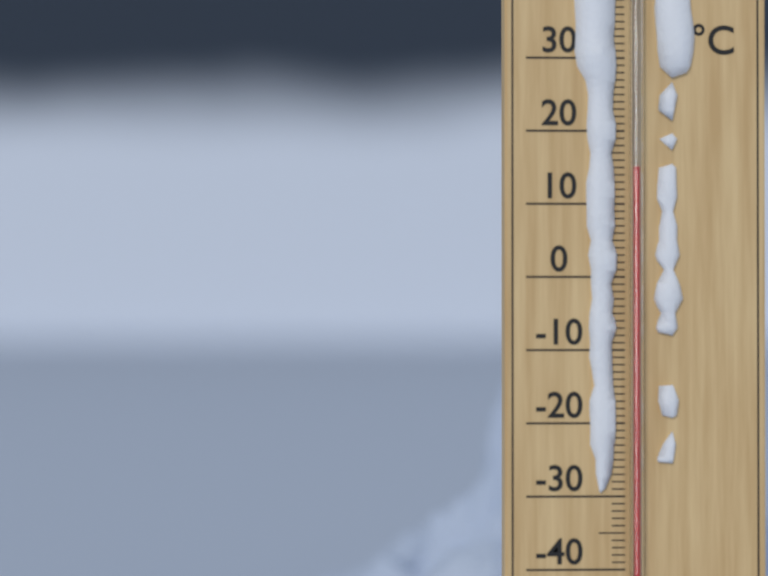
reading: 15 °C
